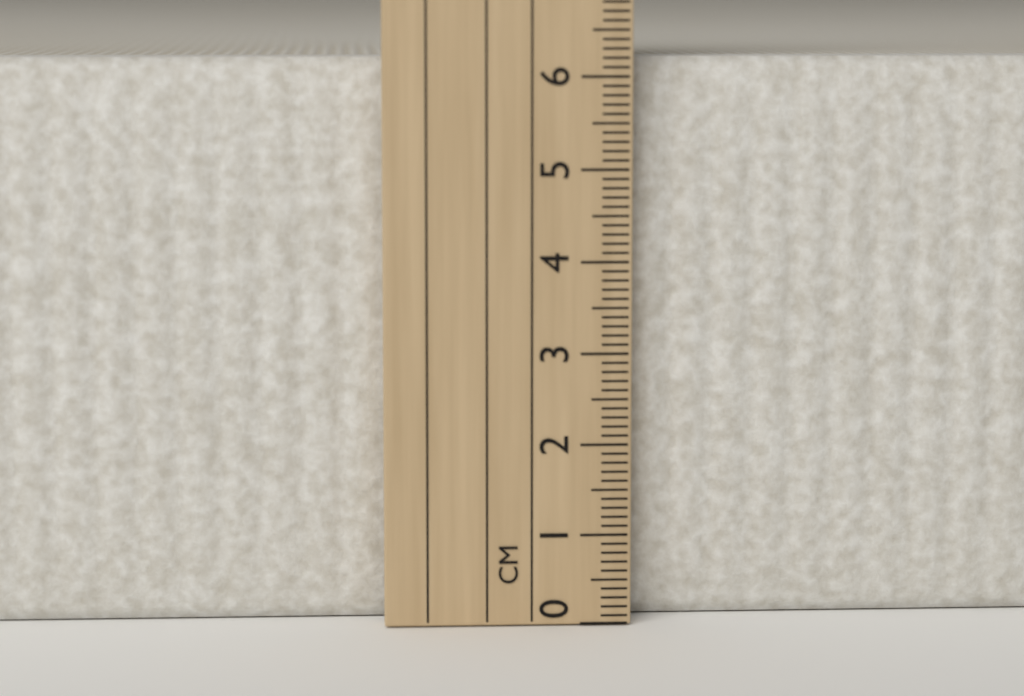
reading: 6.2 cm
